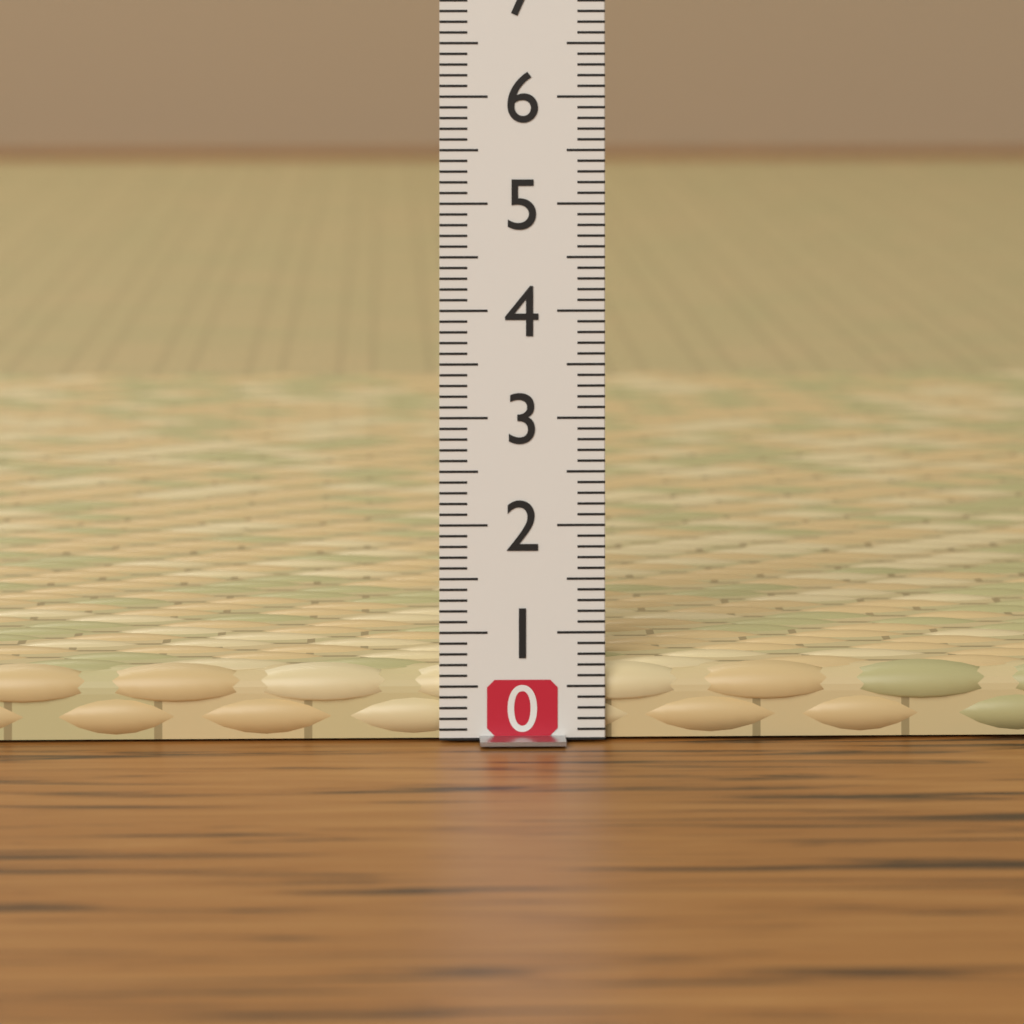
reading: 0.7 (no unit)
